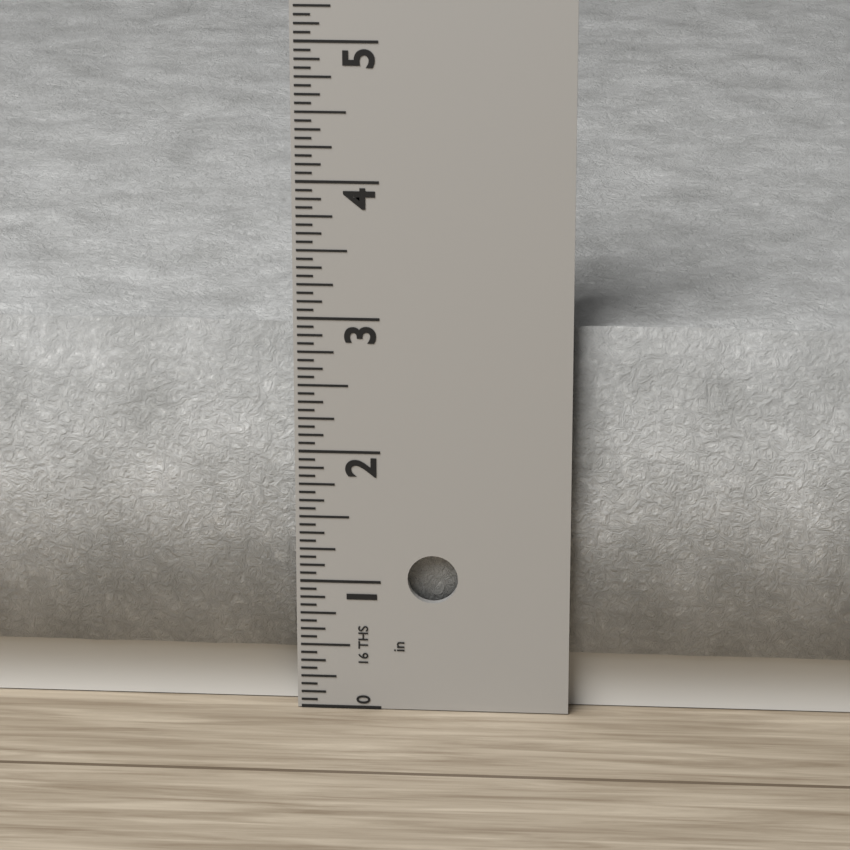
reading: 2.9375 in
